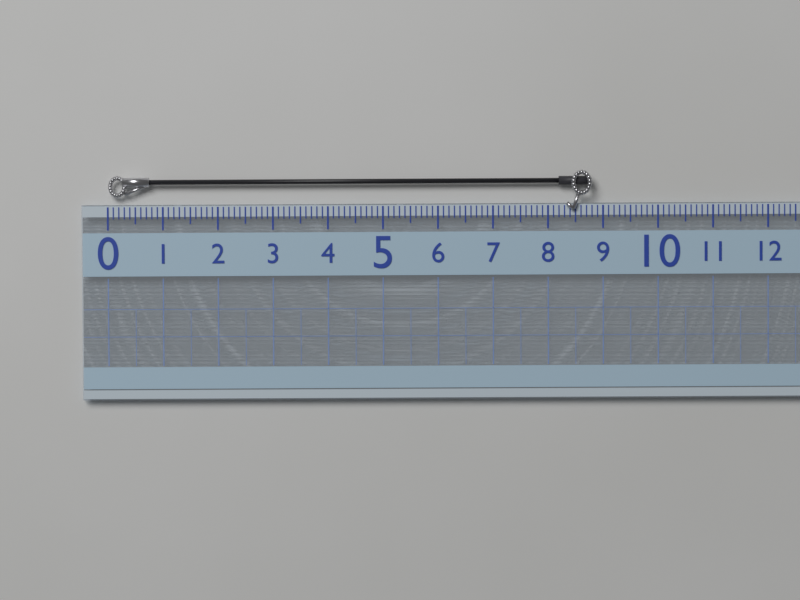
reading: 8.8 (no unit)
